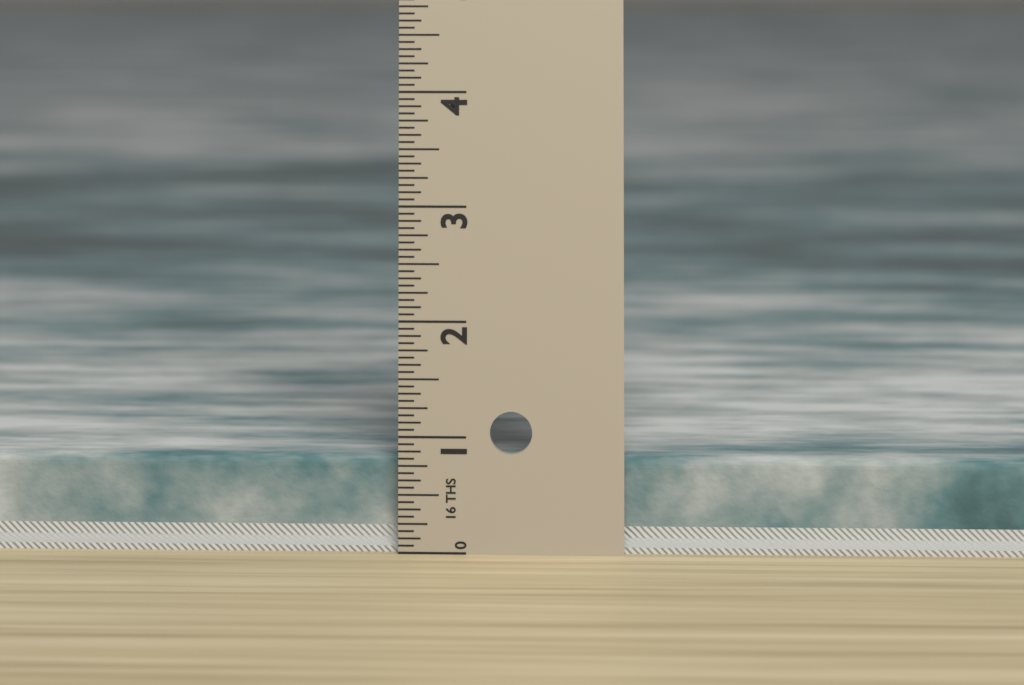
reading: 0.8125 in
